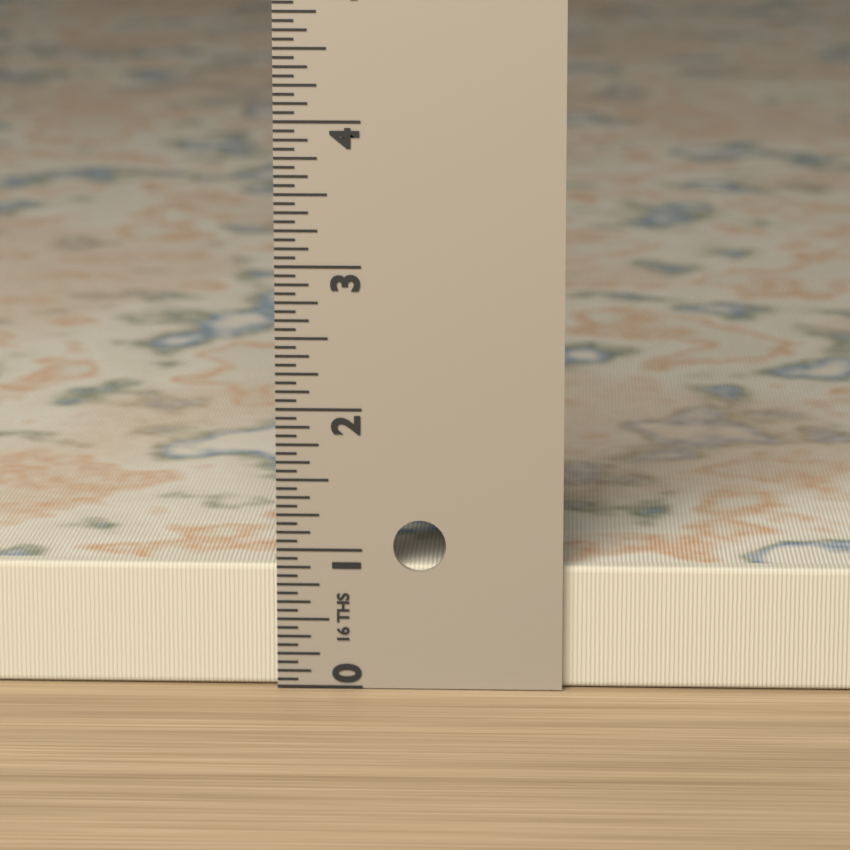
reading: 0.8750 in
